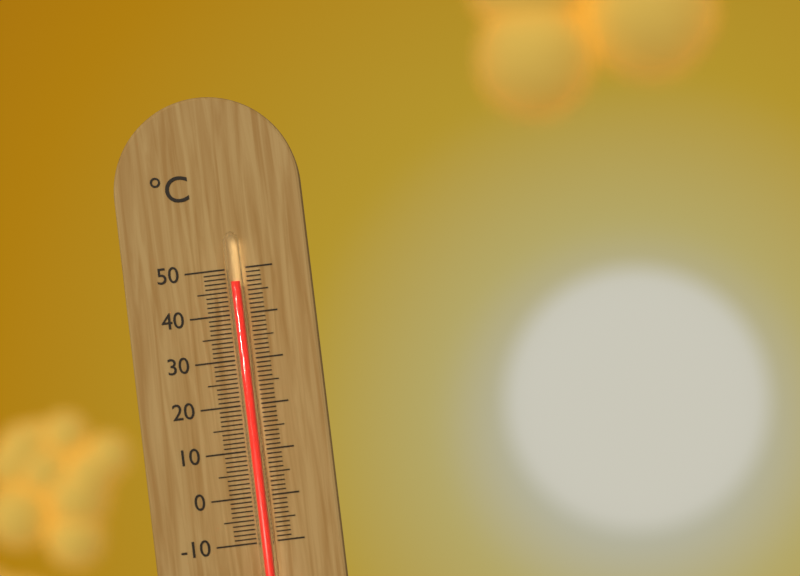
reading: 47 °C
